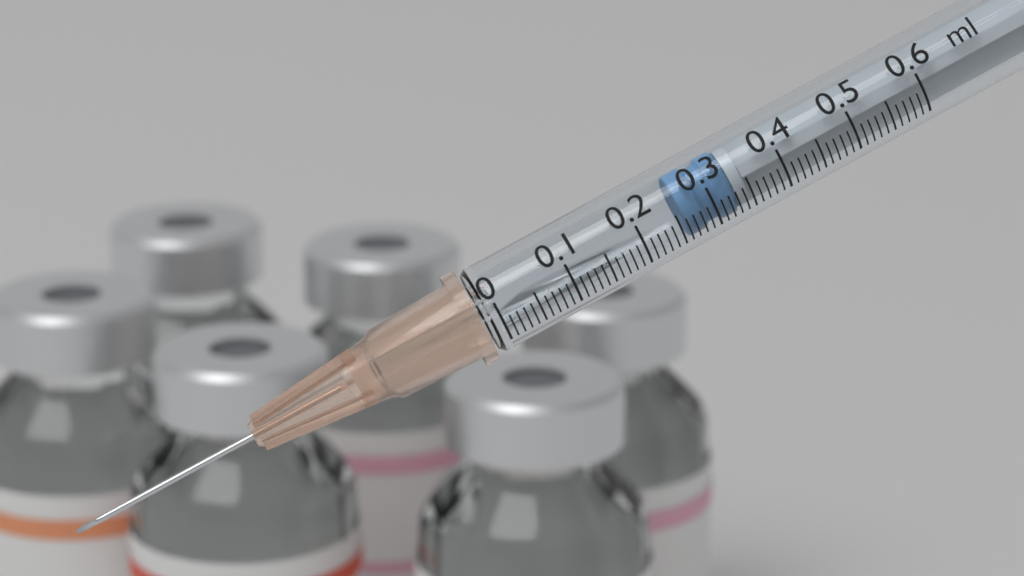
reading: 0.26 ml
